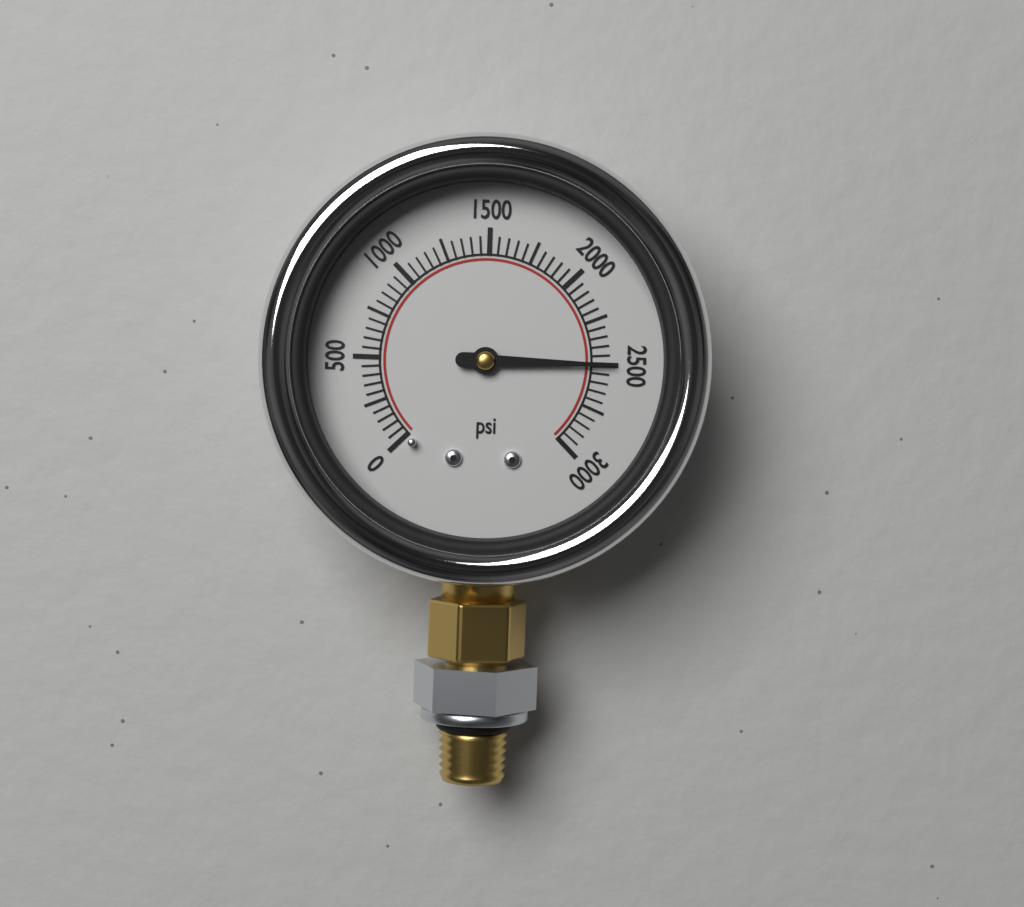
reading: 2500 psi
